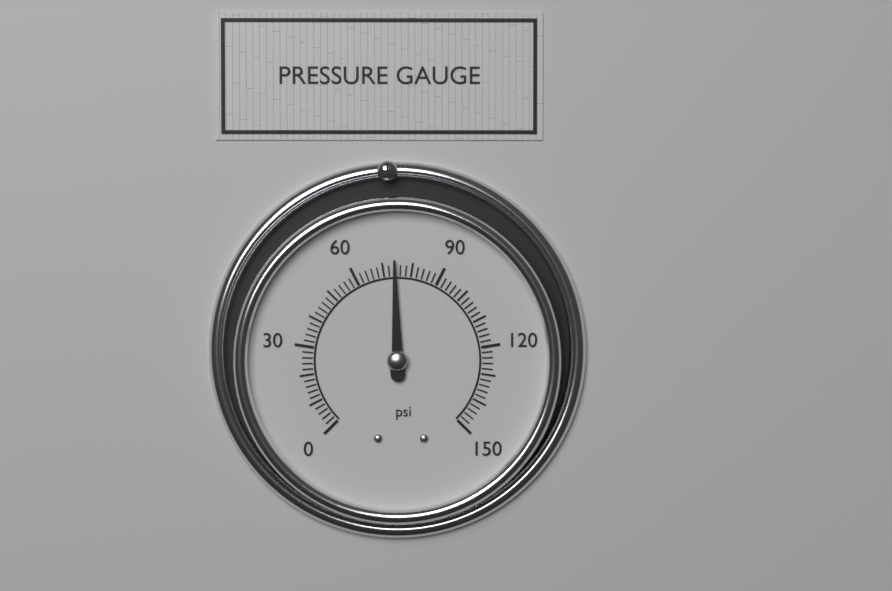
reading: 74 psi
